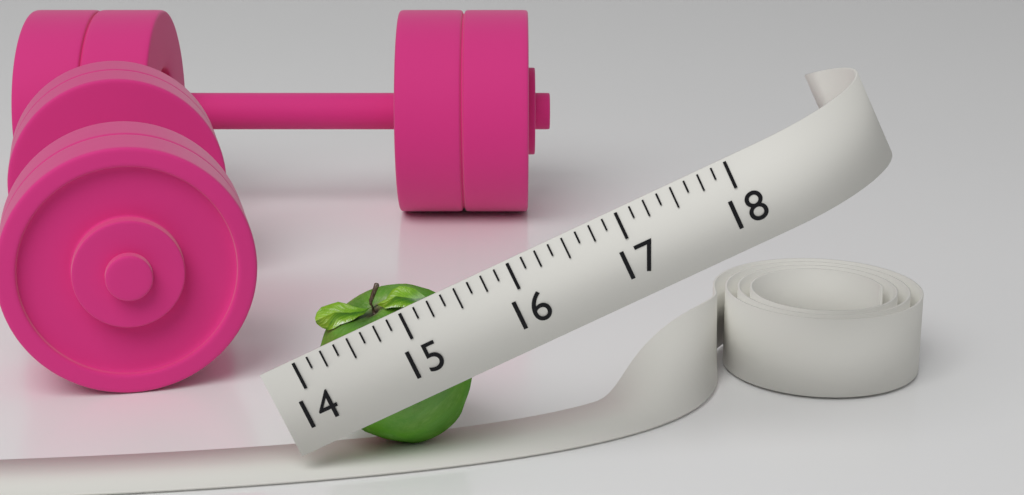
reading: 15.375 (no unit)
